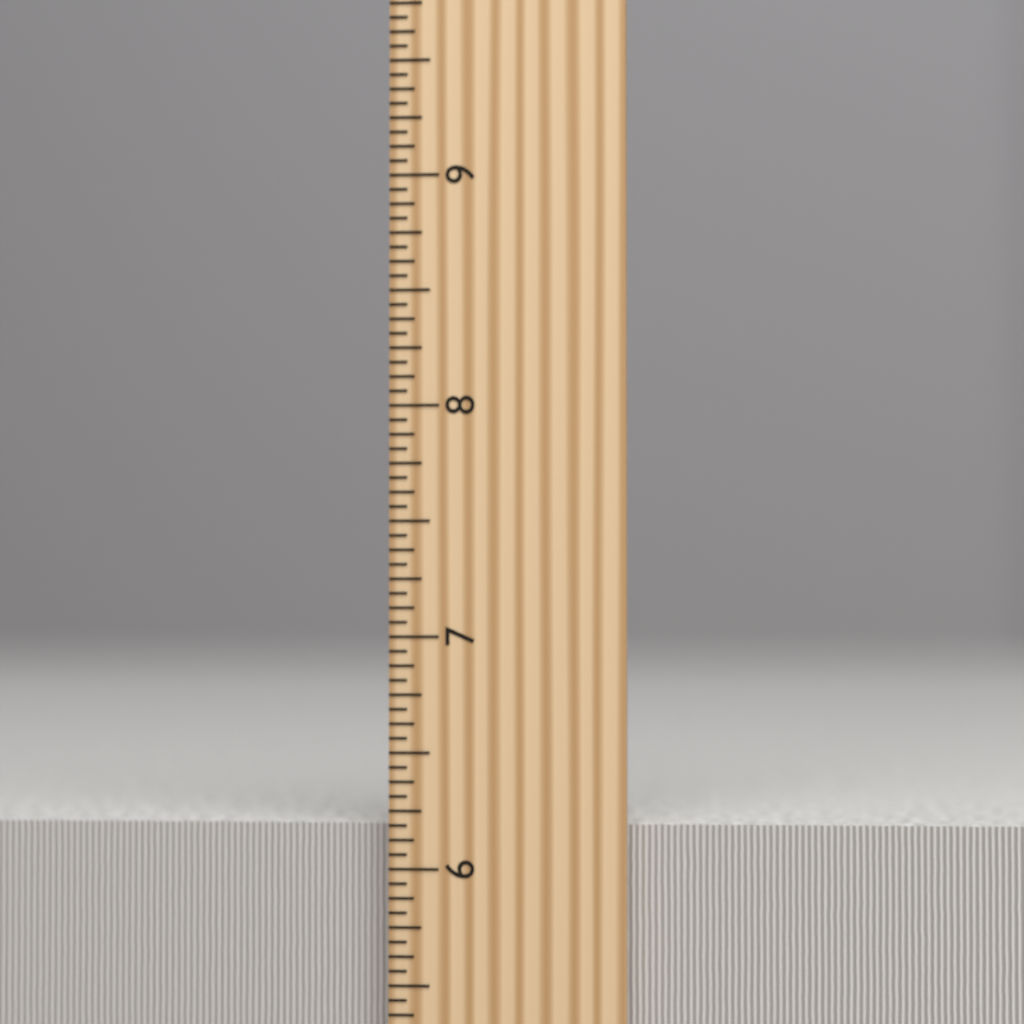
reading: 6.1875 inch
